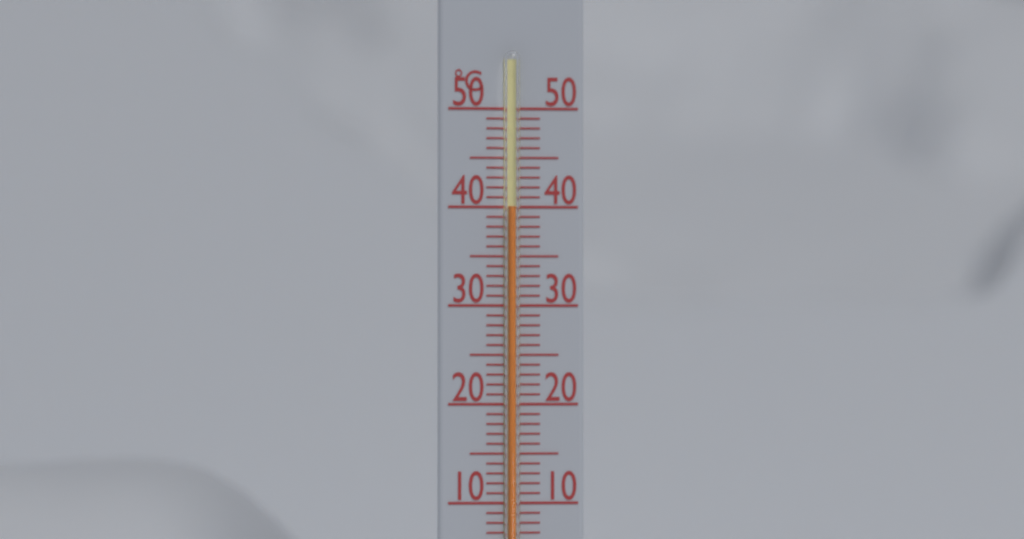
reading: 40 °C
